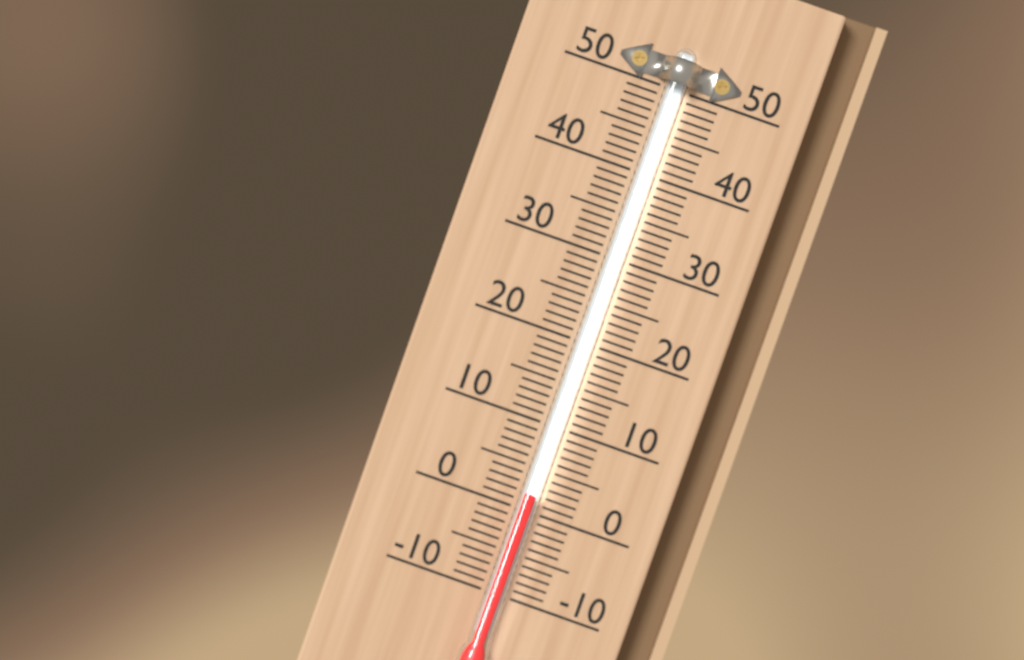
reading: 2 (no unit)
